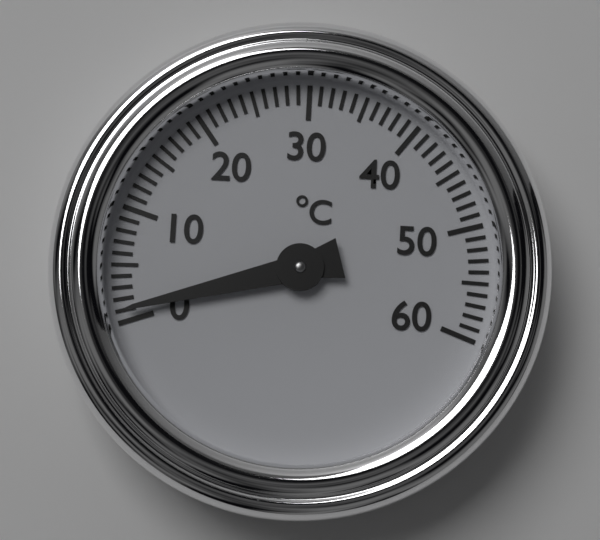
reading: 1 °C
